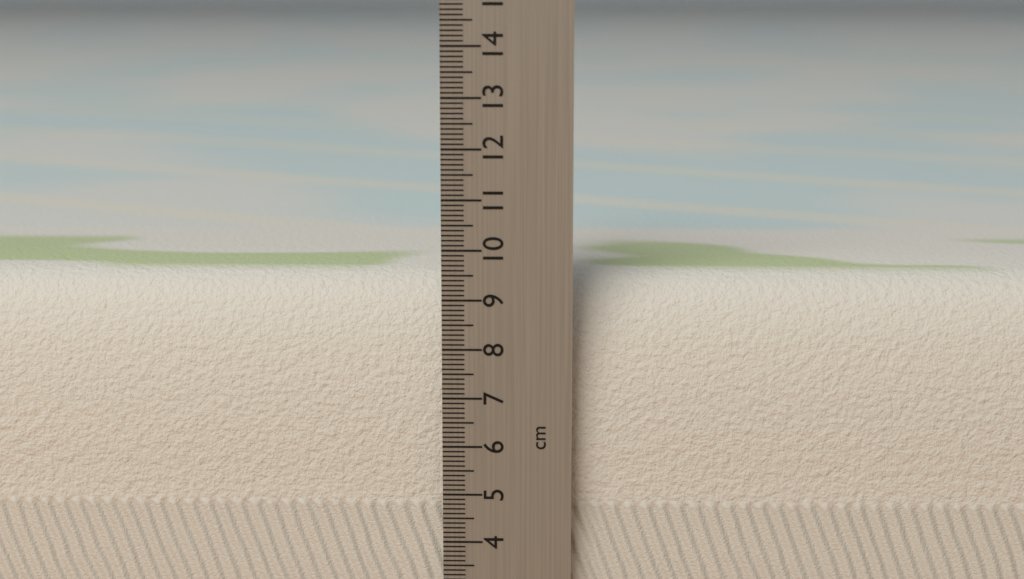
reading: 9.4 cm
